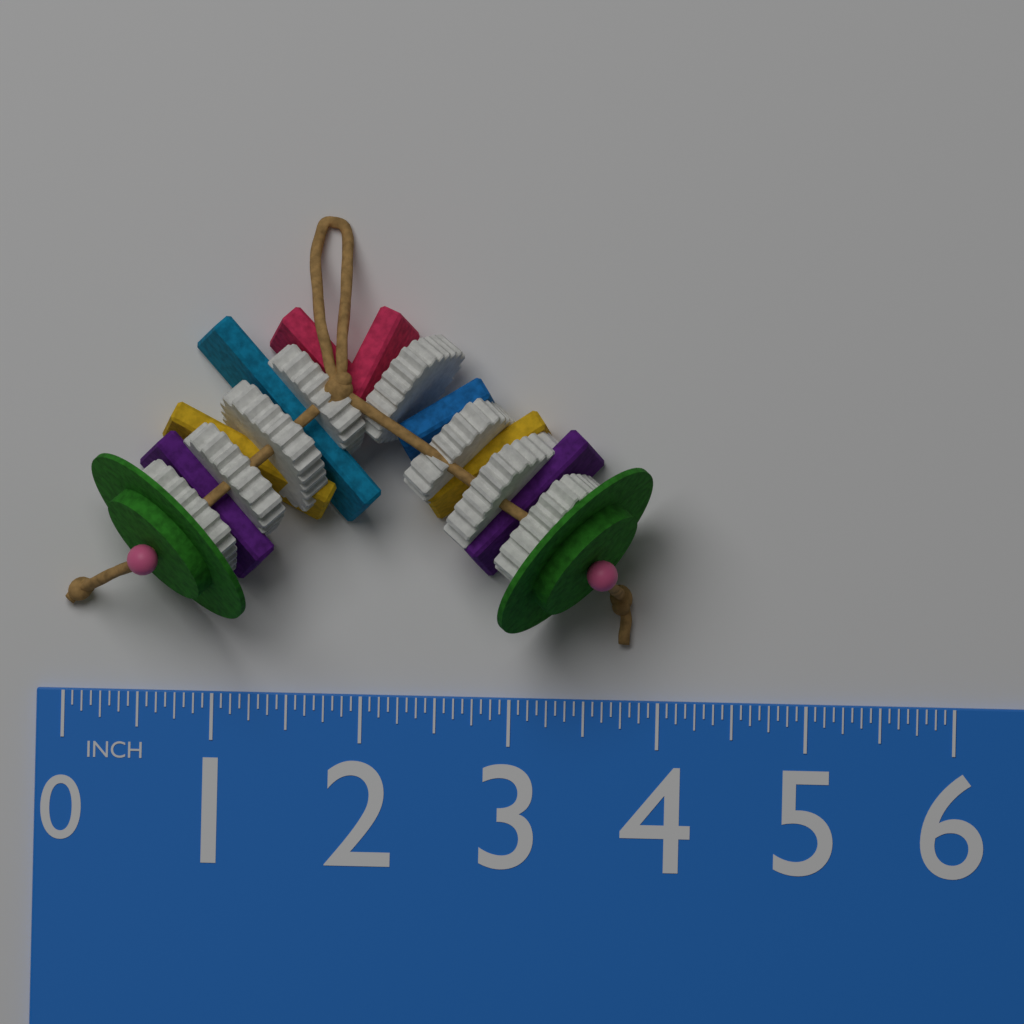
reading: 3.9375 in
